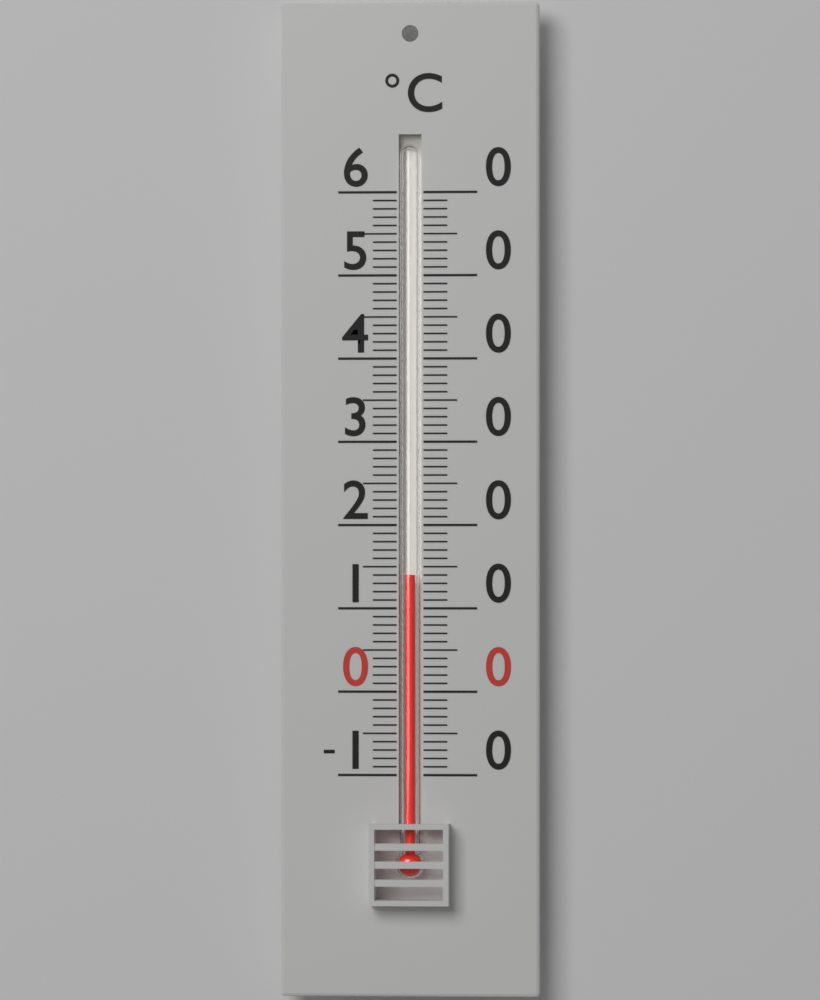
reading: 14 °C
